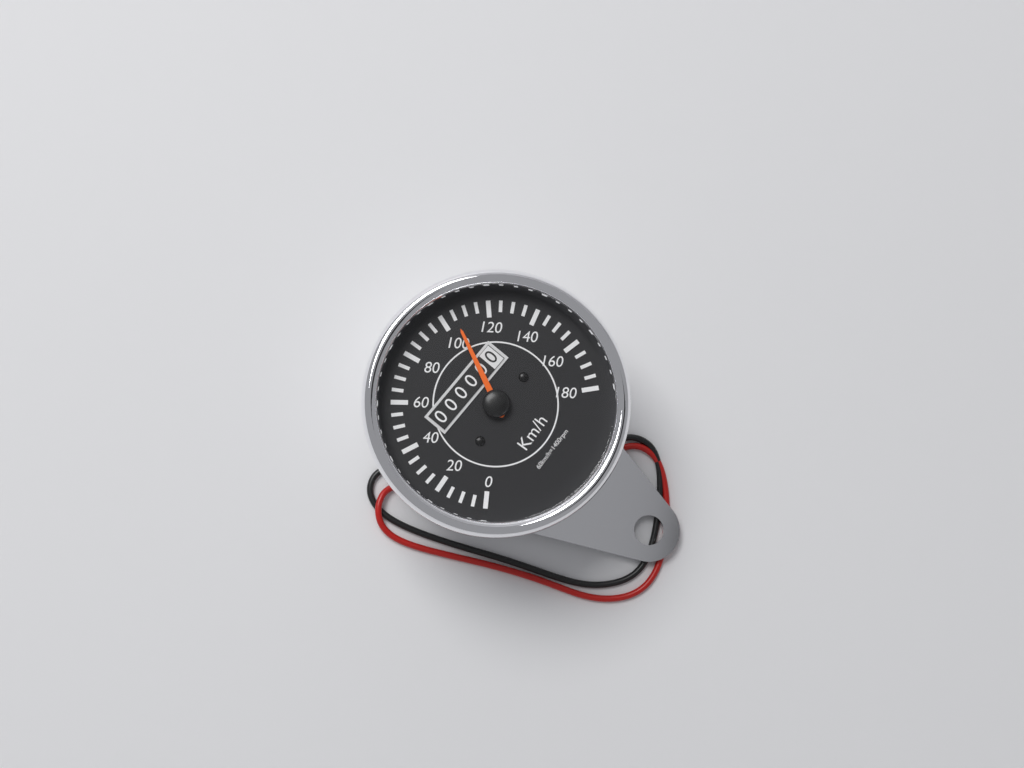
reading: 105 km/h
